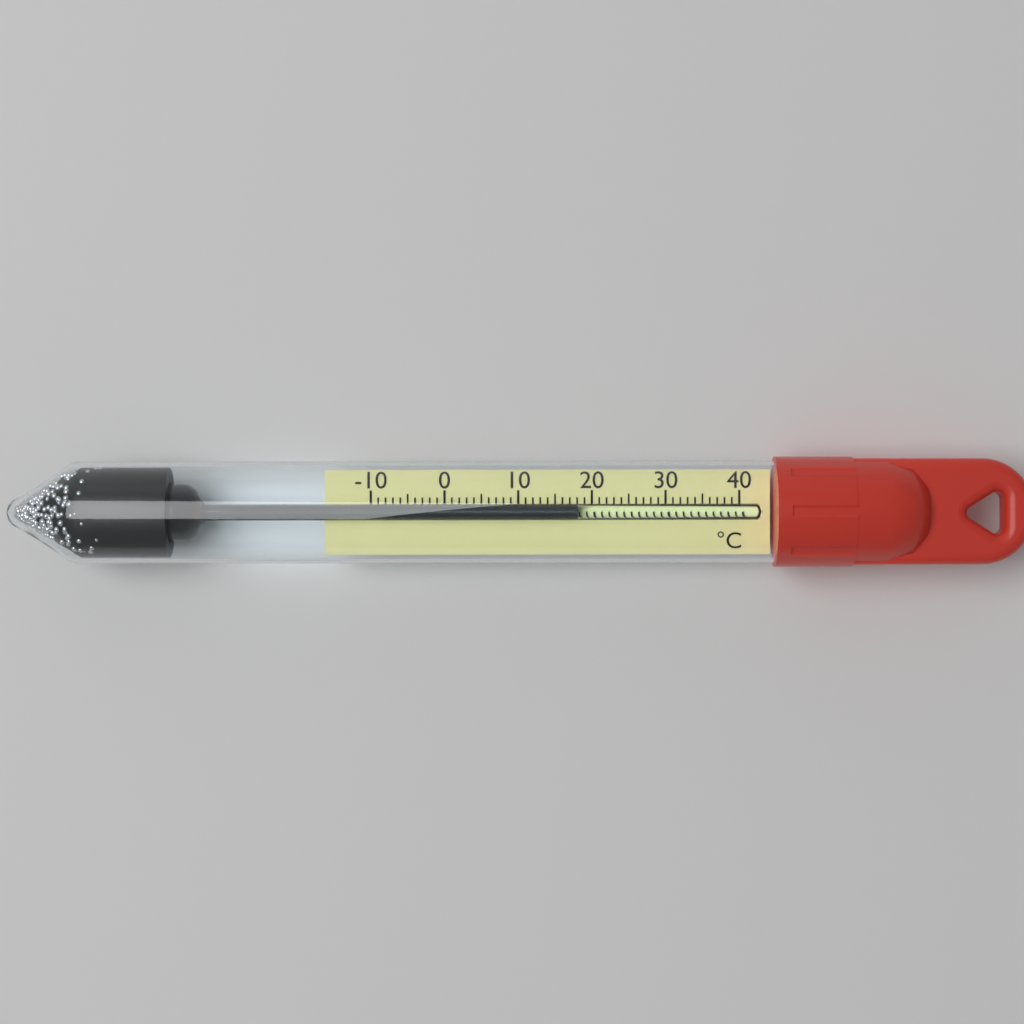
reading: 18 °C
